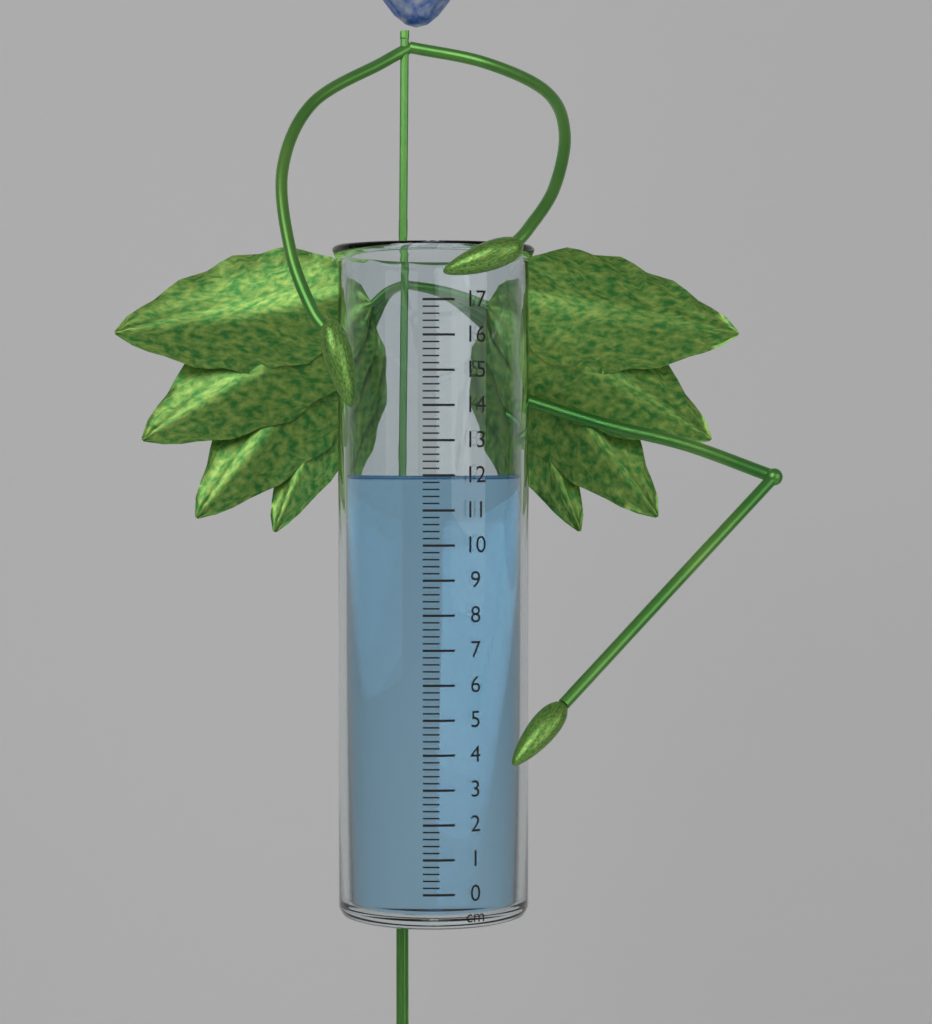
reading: 12.0 cm
